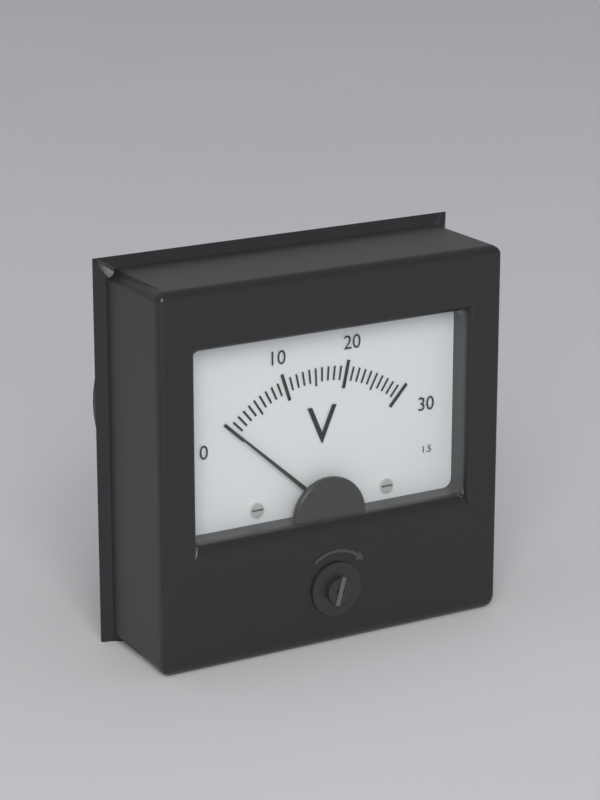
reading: 0 V
